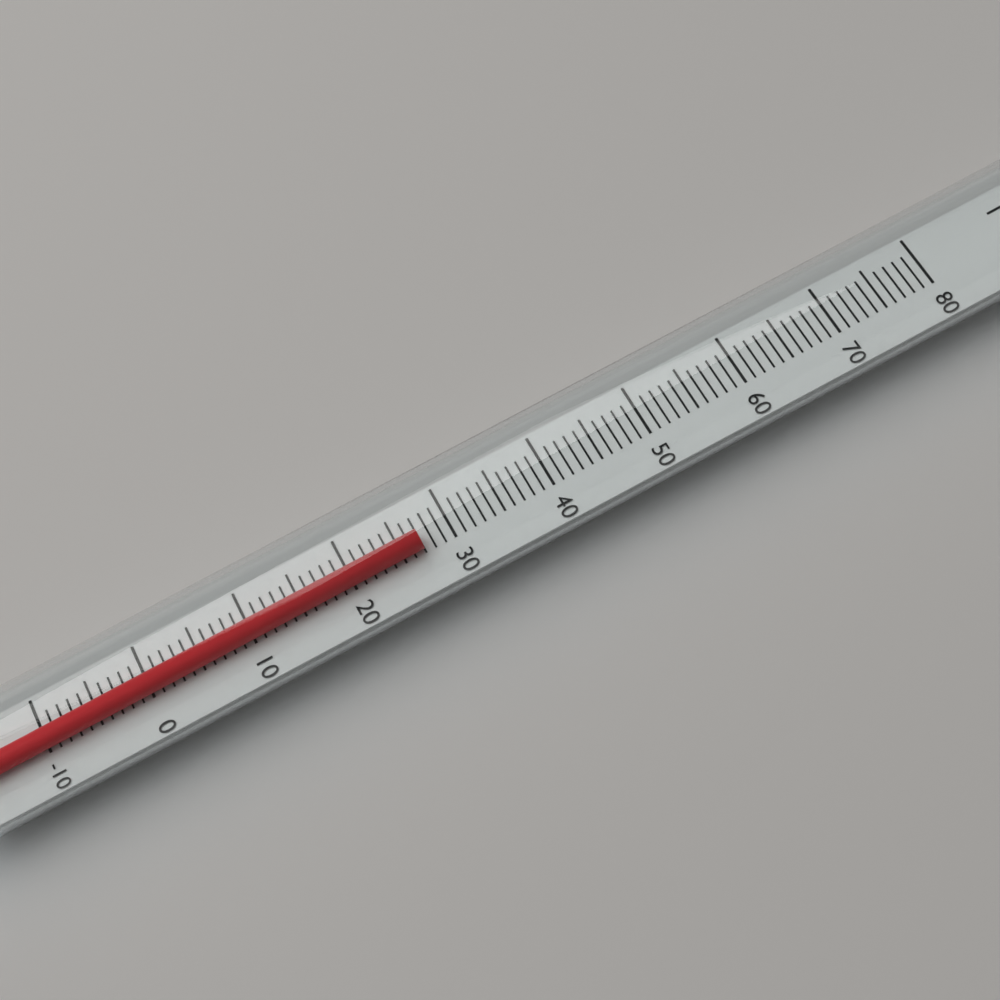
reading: 27 (no unit)
